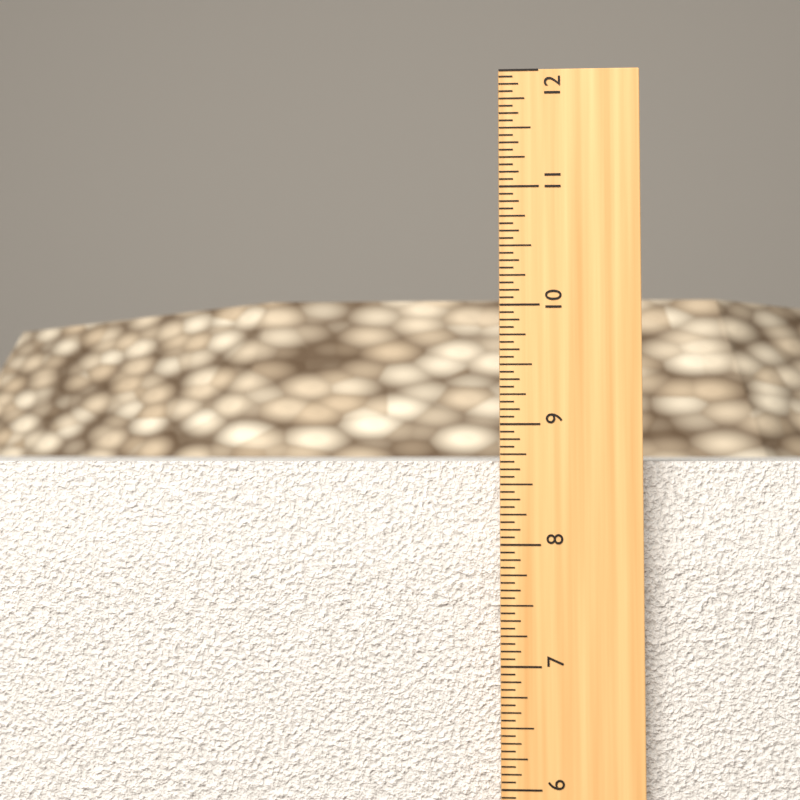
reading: 8.6875 in
